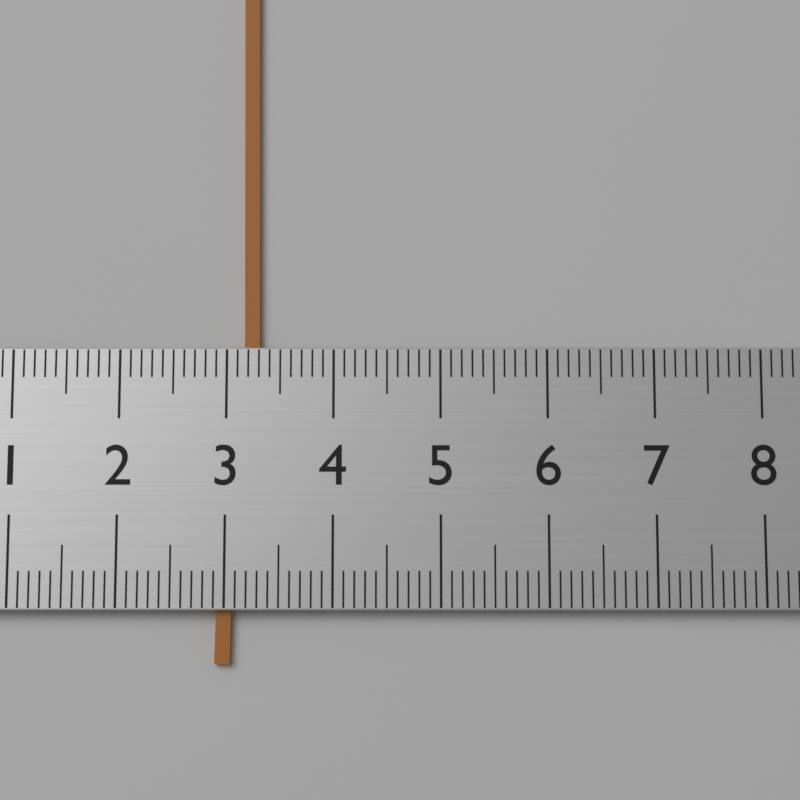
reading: 3.3 (no unit)
